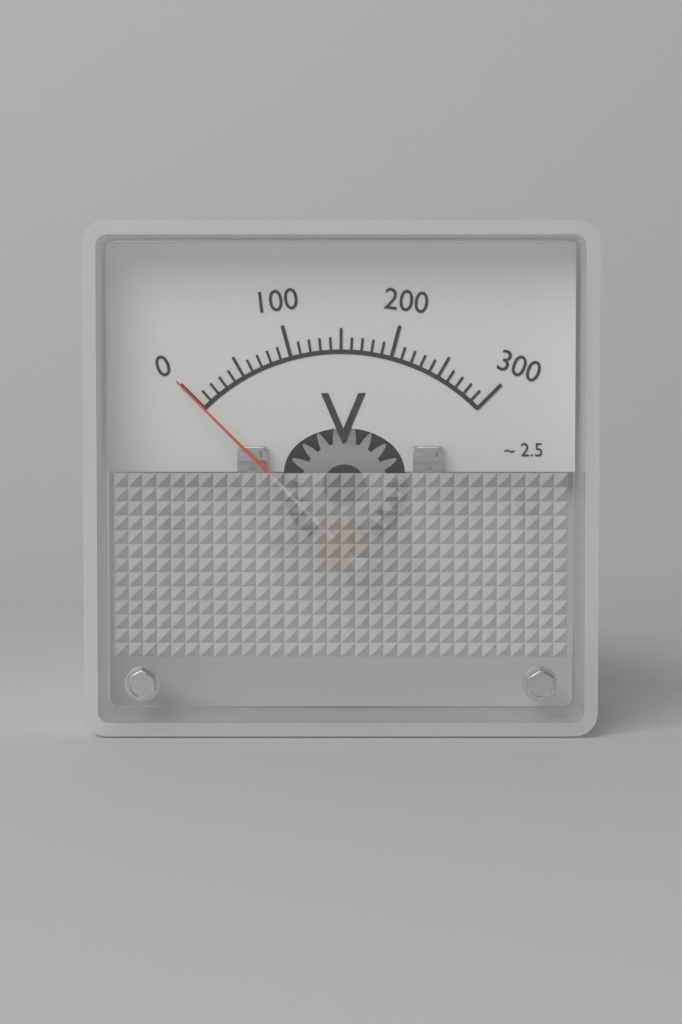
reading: 0 V
